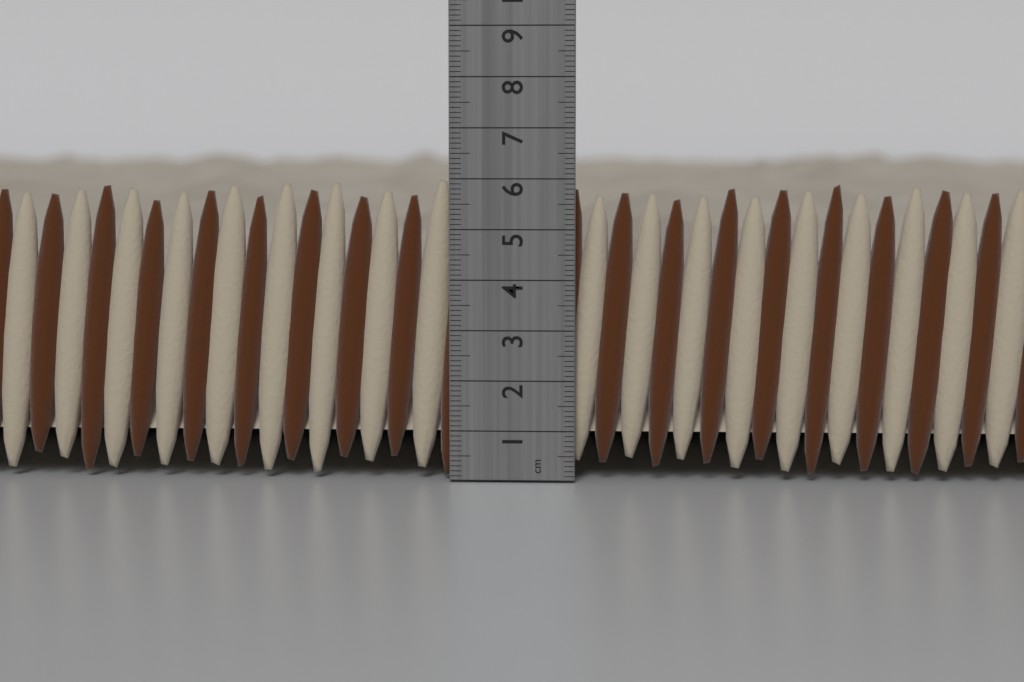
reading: 6.0 cm
